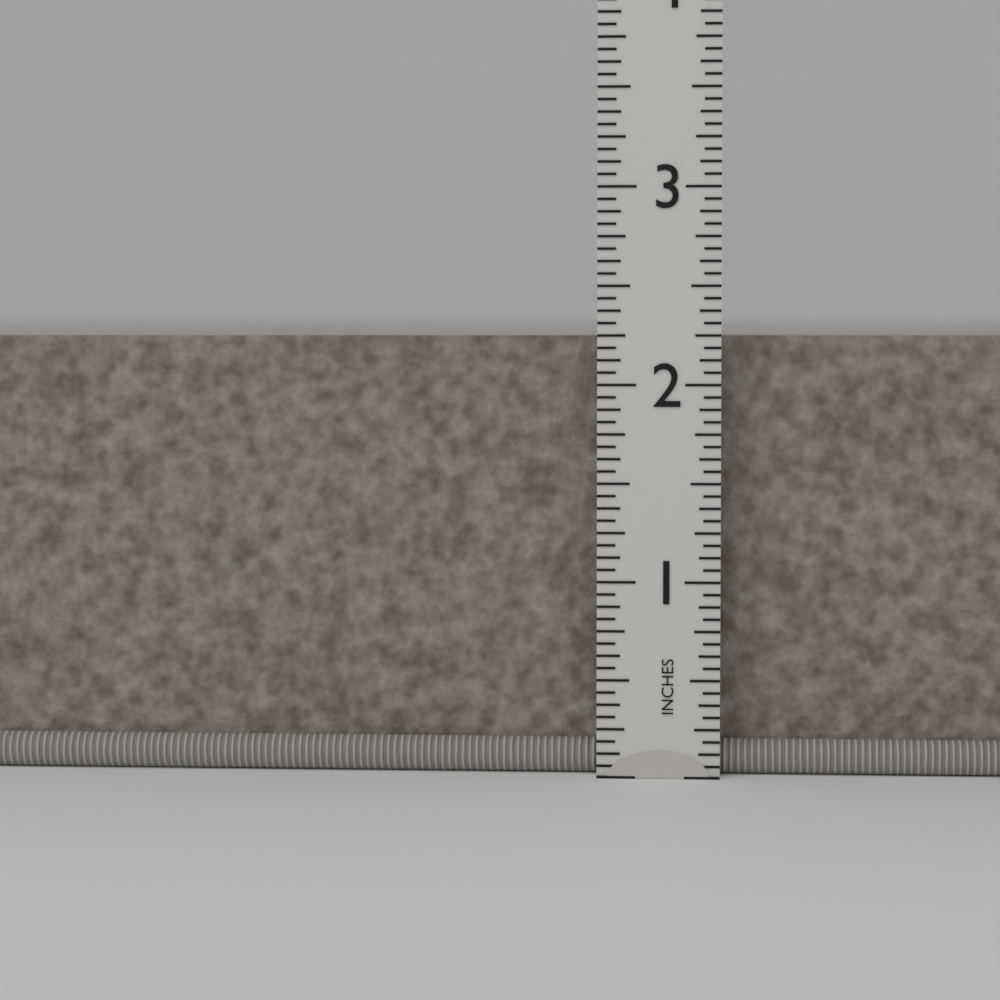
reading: 2.2500 in
